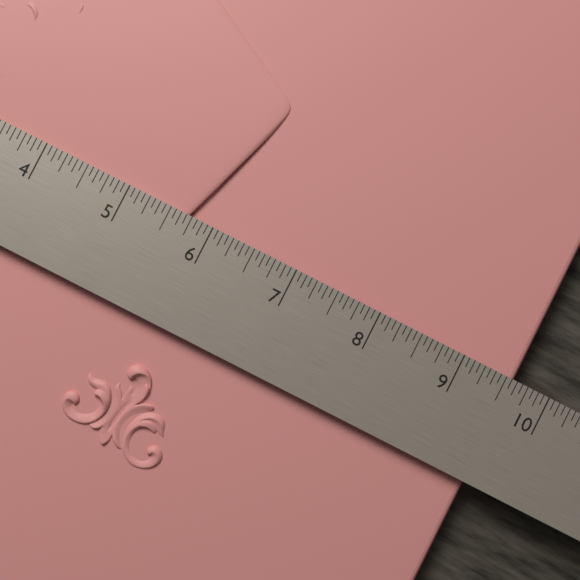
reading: 9.6250 in
